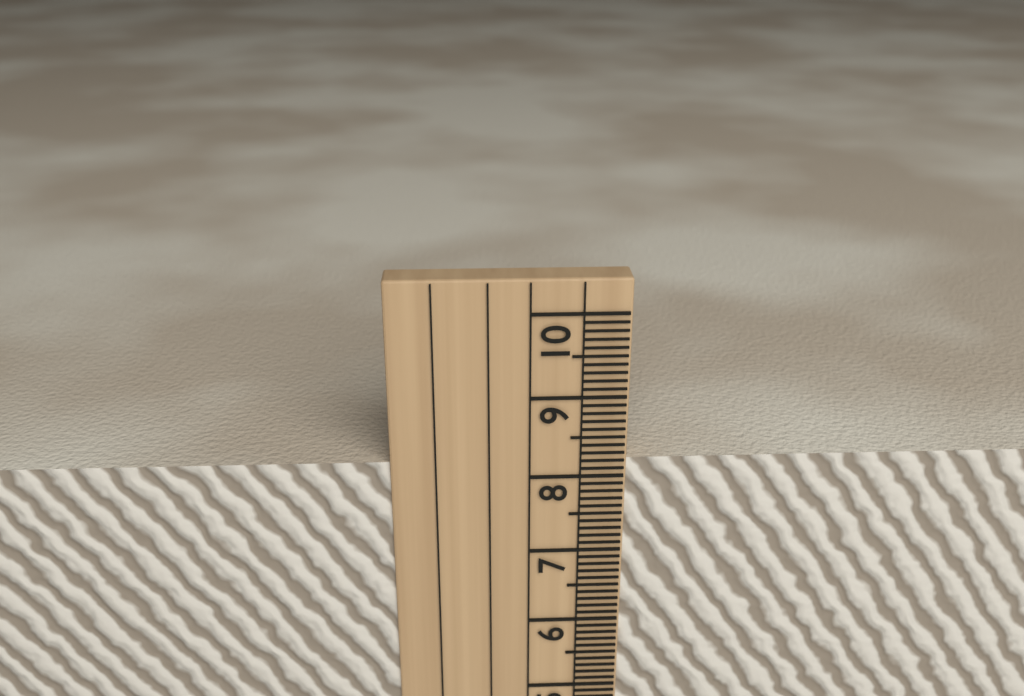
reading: 8.2 cm
